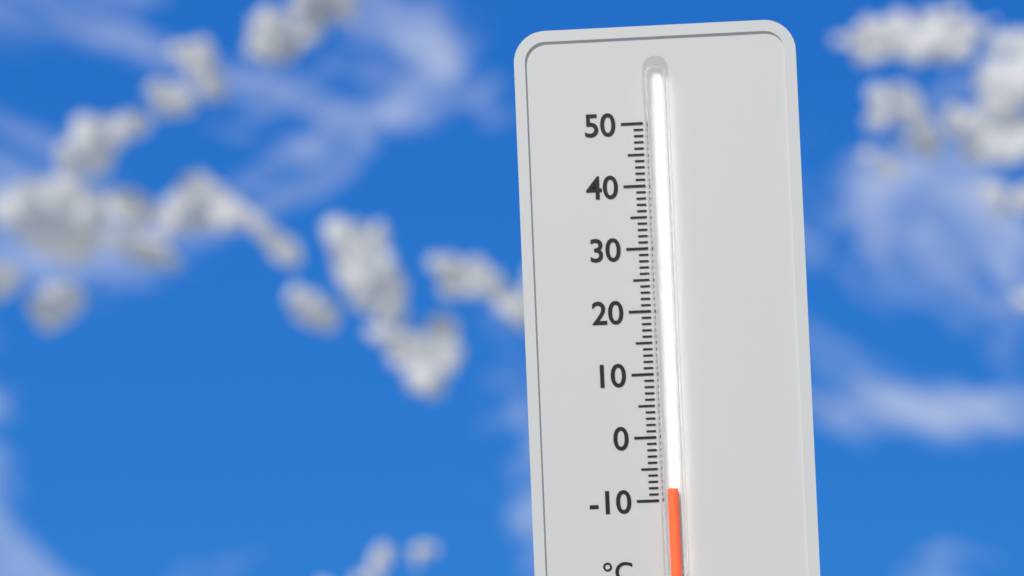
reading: -8 °C
